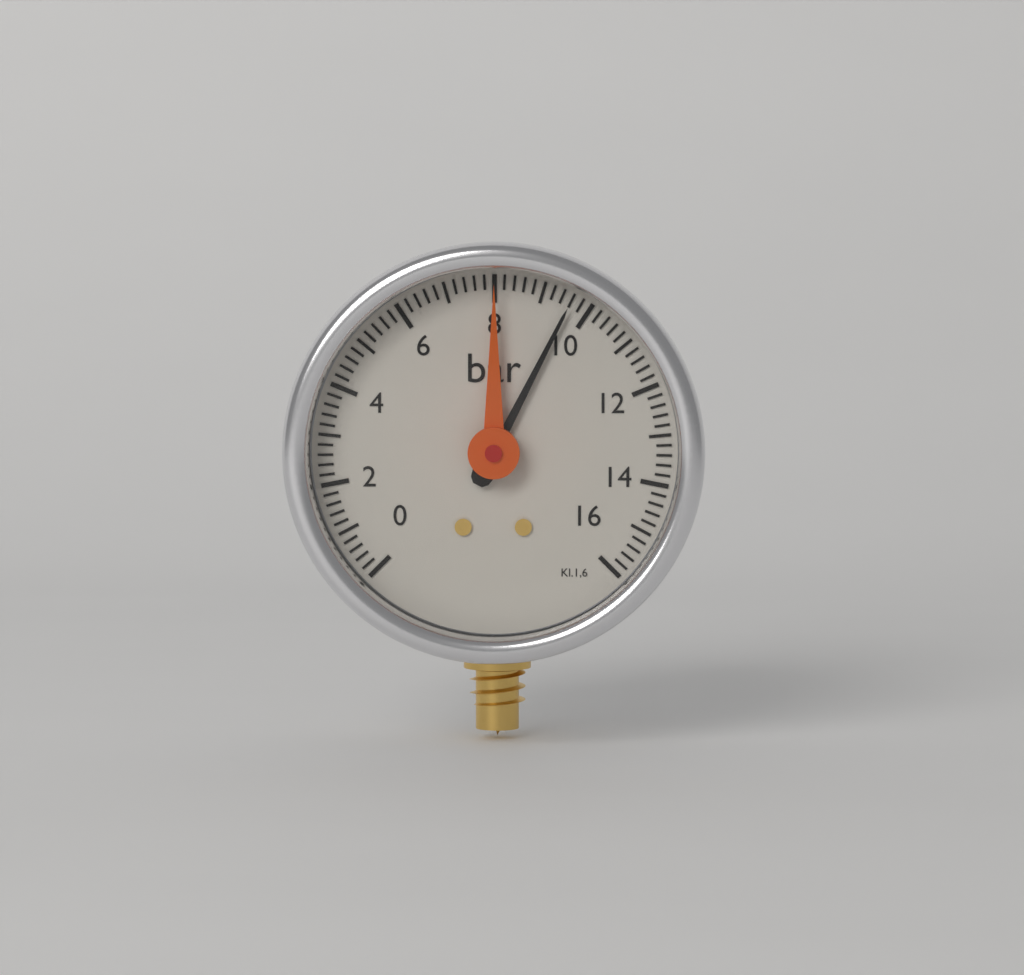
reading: 9.6 bar
